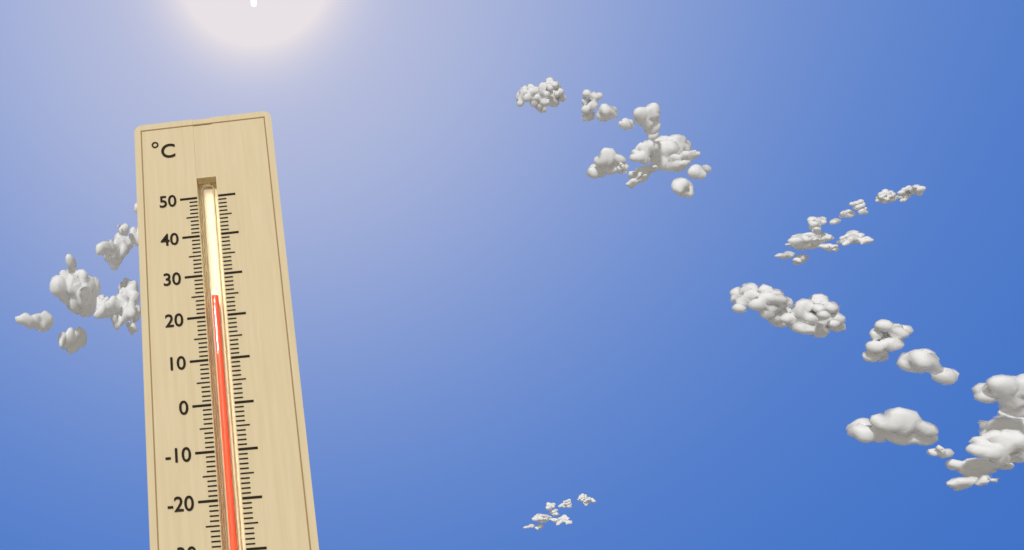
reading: 25 °C
